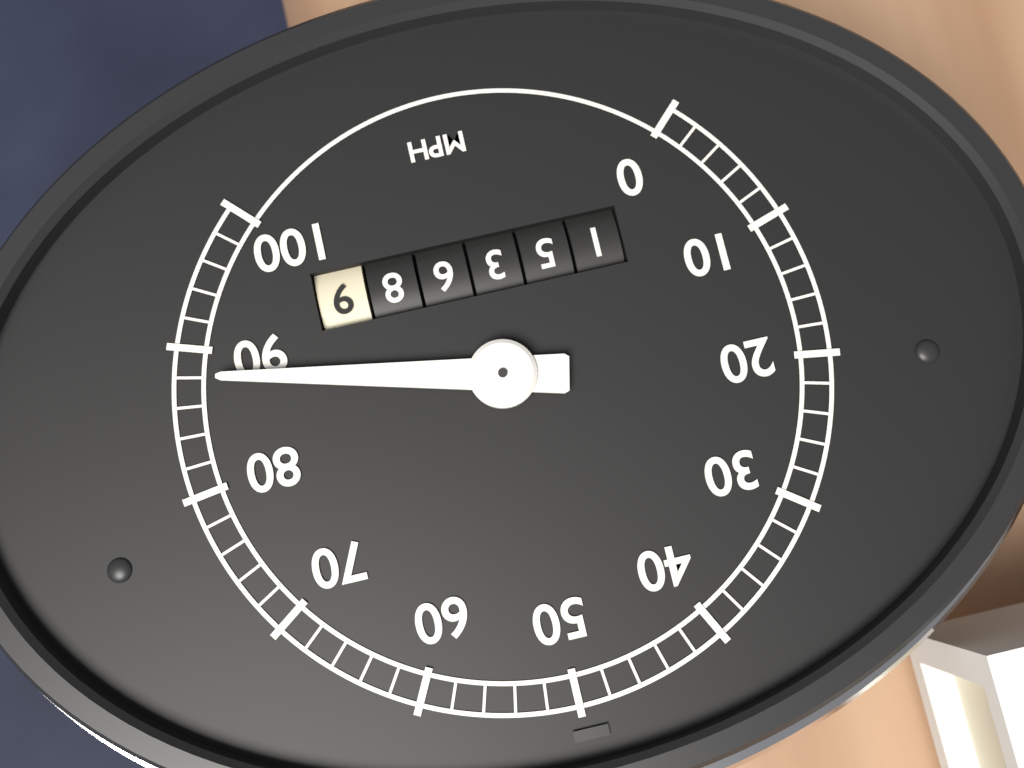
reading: 88 mph
